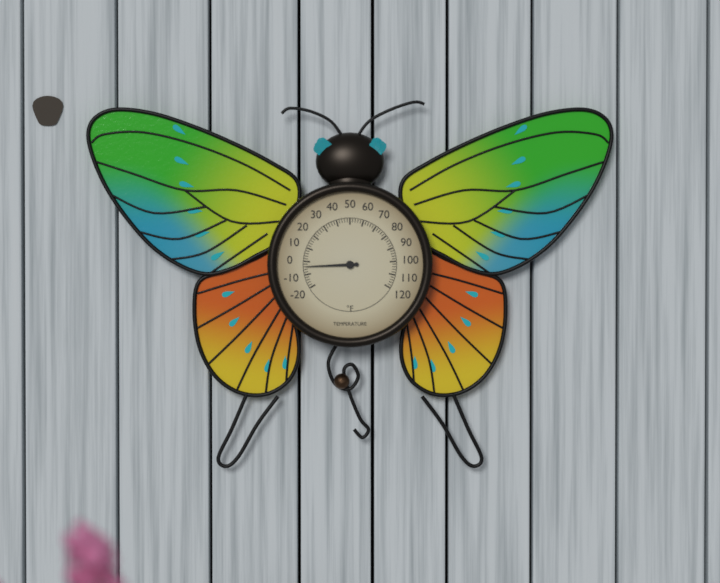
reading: -4 °F
